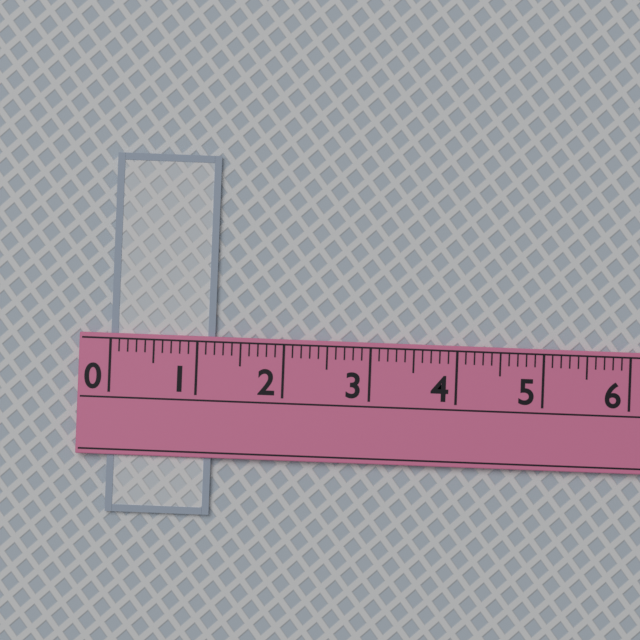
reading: 1.2 (no unit)
